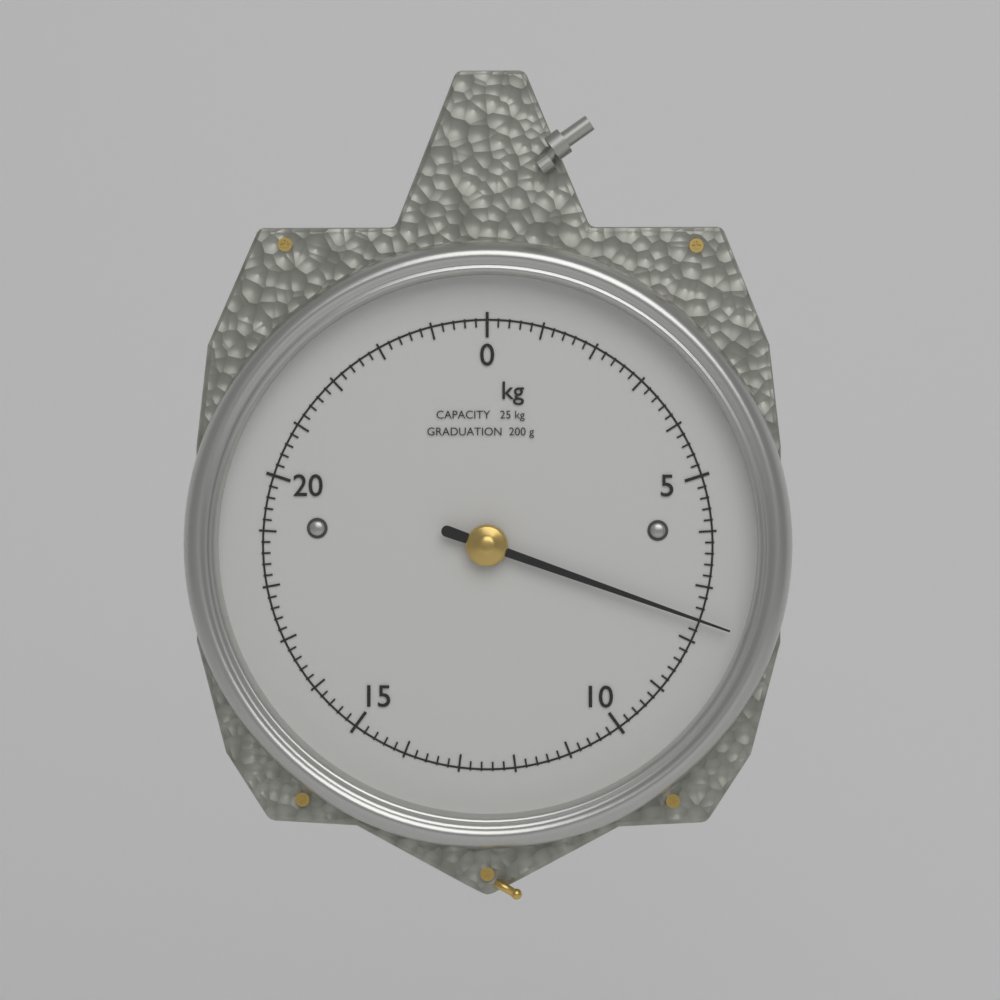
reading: 7.6 kg
